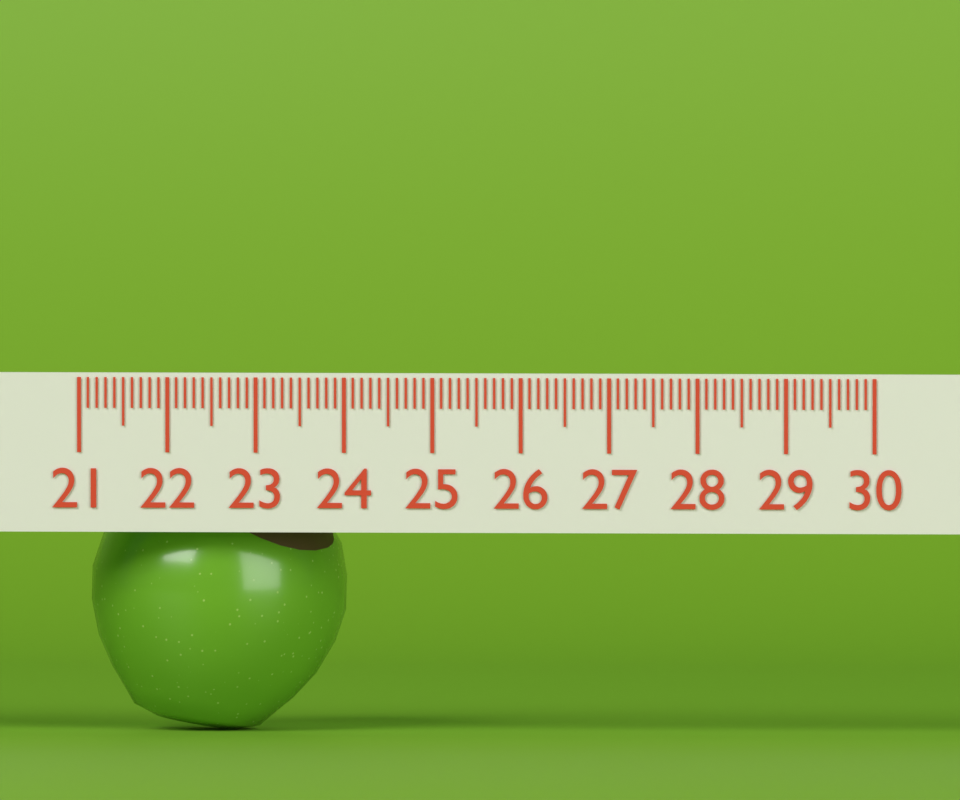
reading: 23.9 (no unit)
